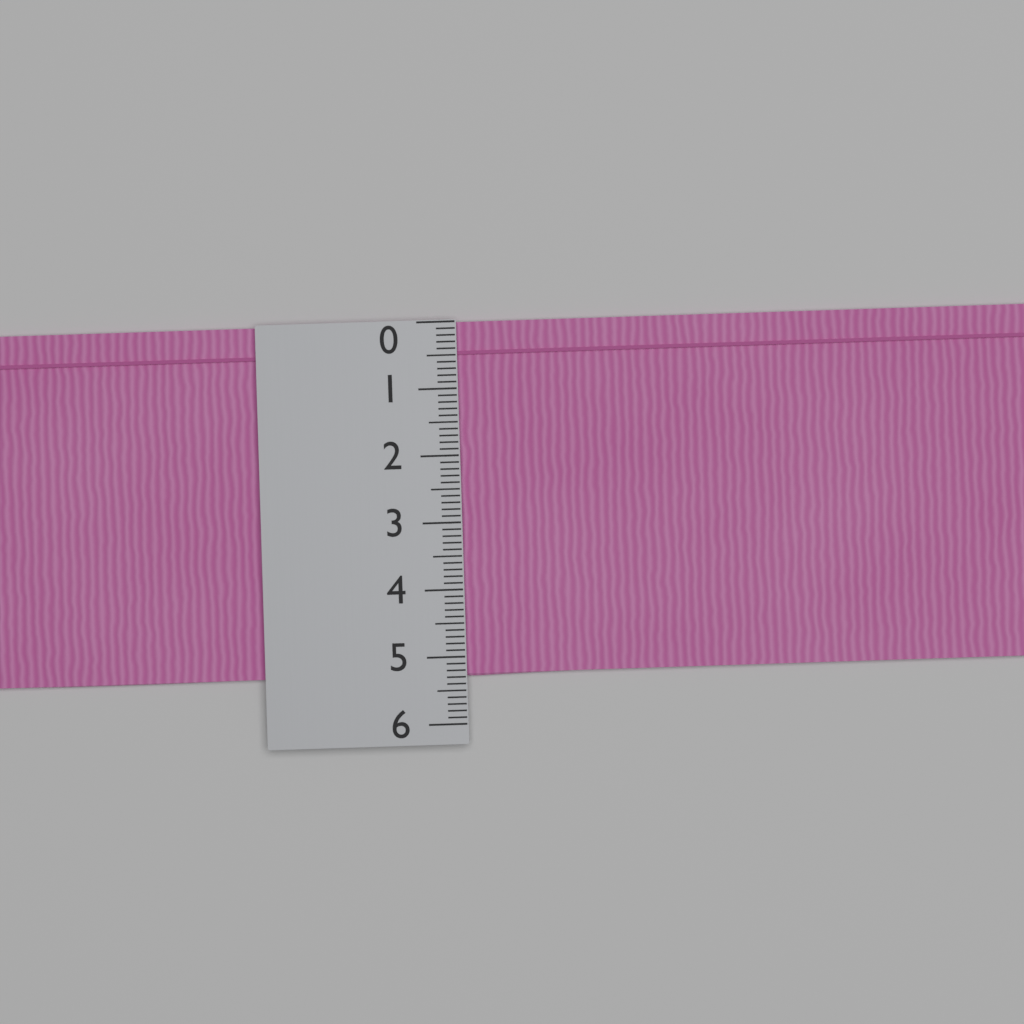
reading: 5.3 (no unit)
